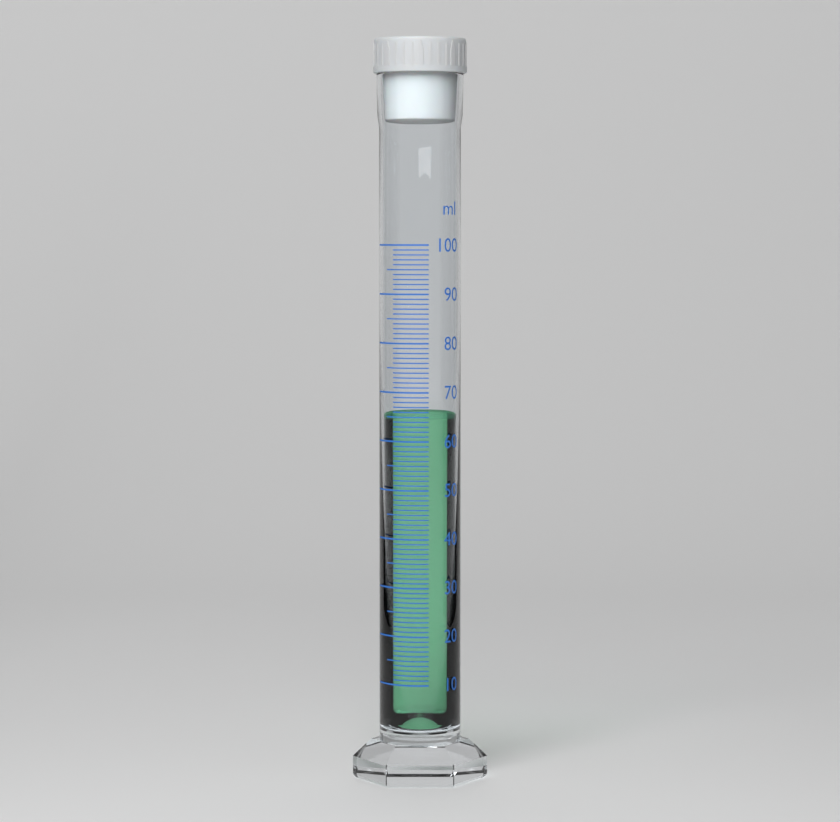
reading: 65 ml
